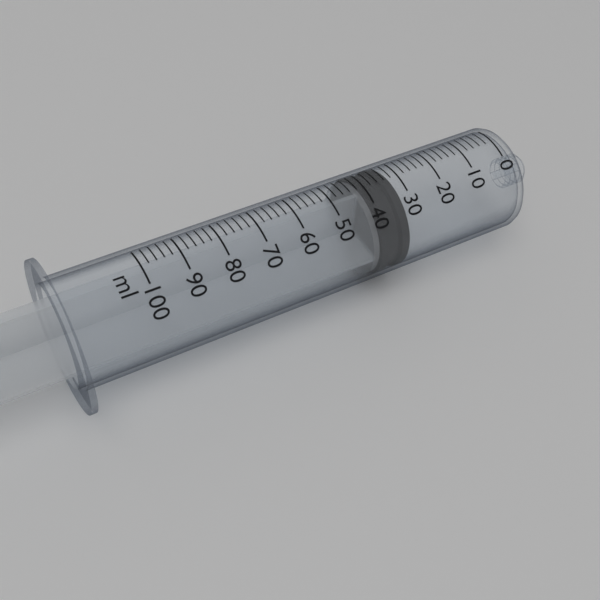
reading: 32 ml
